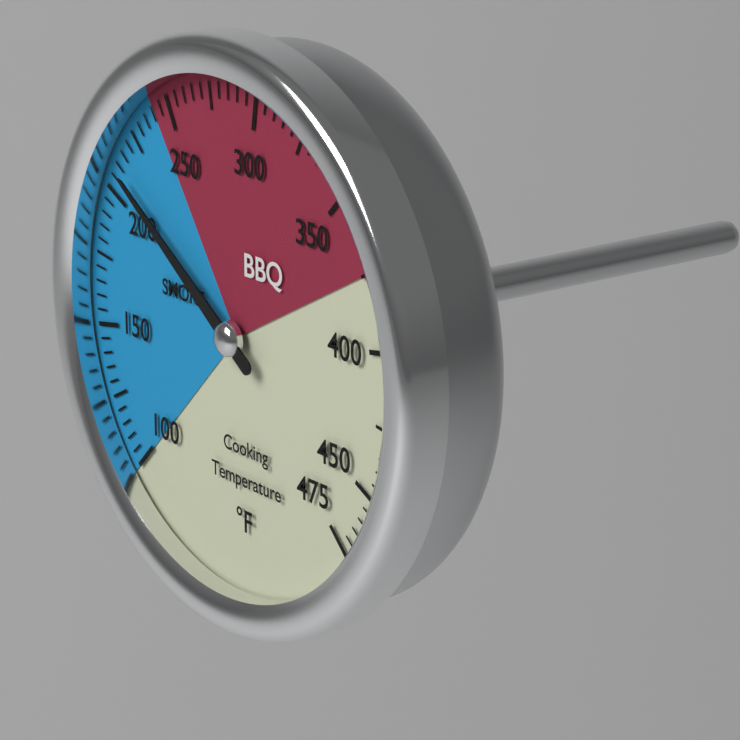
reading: 210 °F
